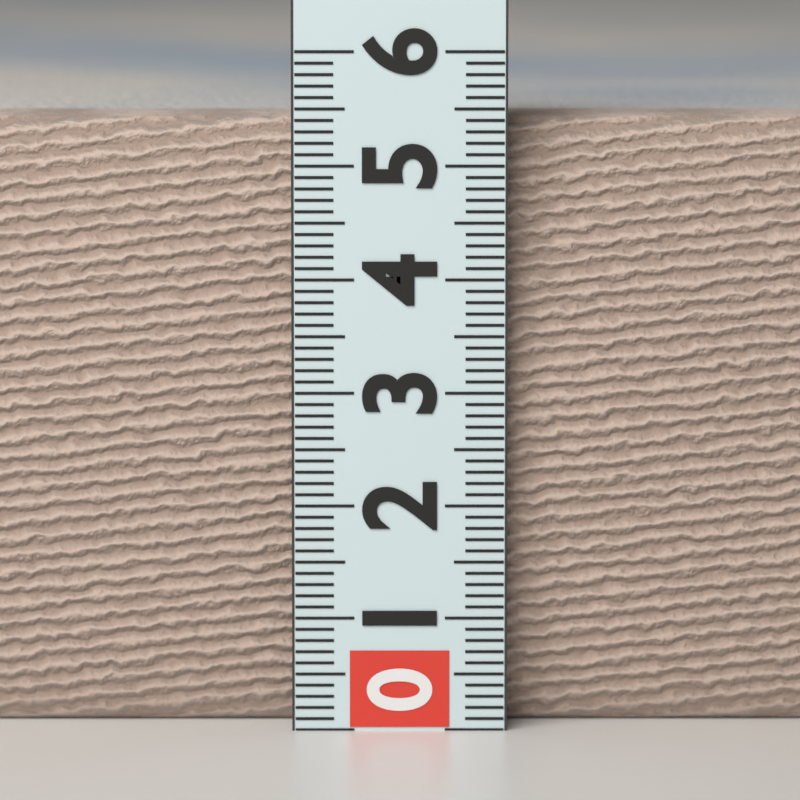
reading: 5.4 (no unit)
